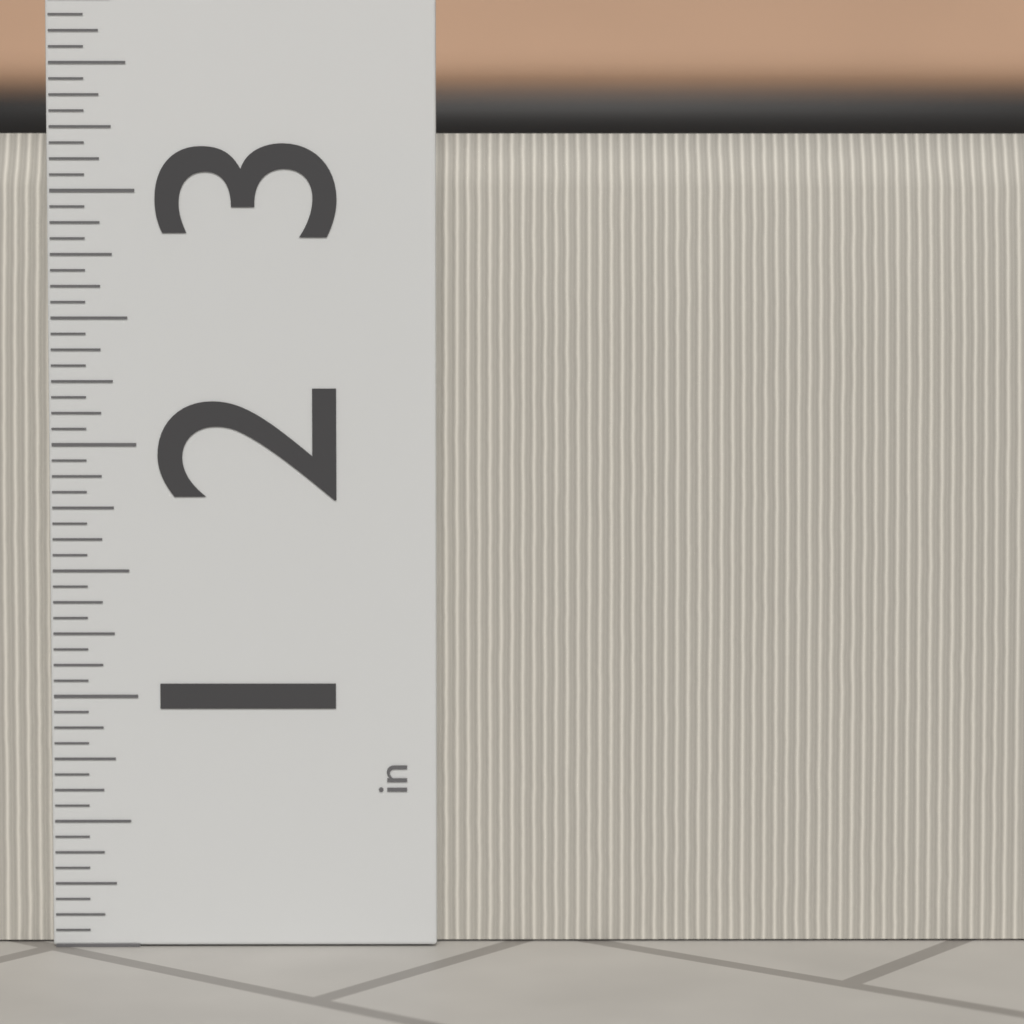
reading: 3.2500 in
